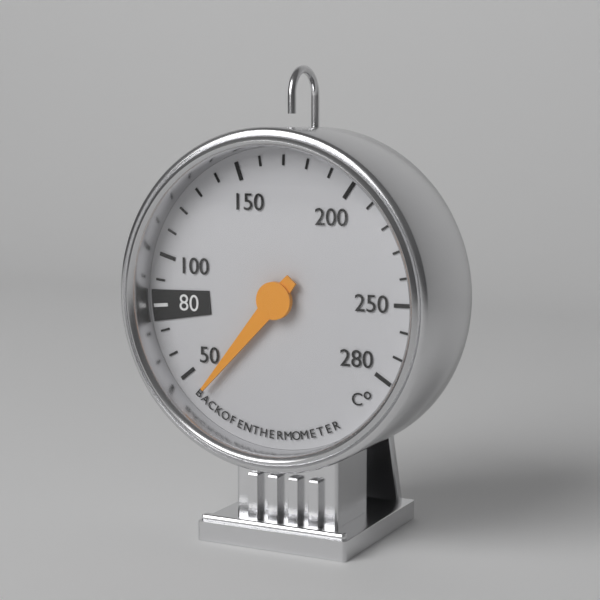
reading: 40 °C
